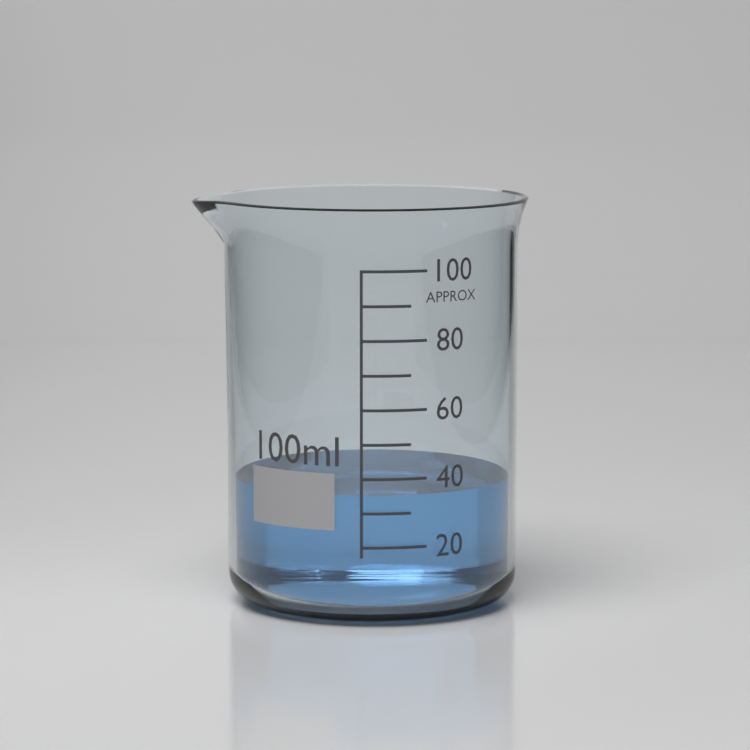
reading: 35 ml
